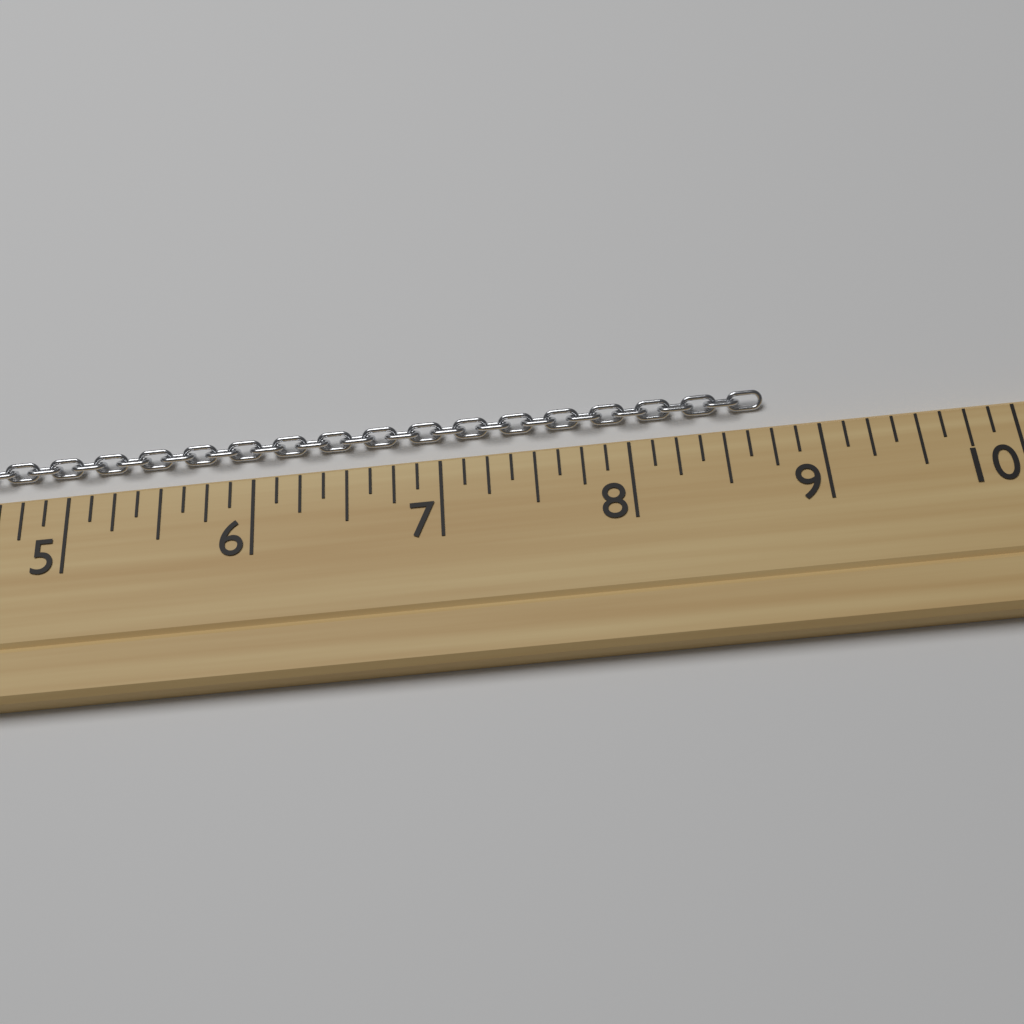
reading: 8.750 (no unit)
